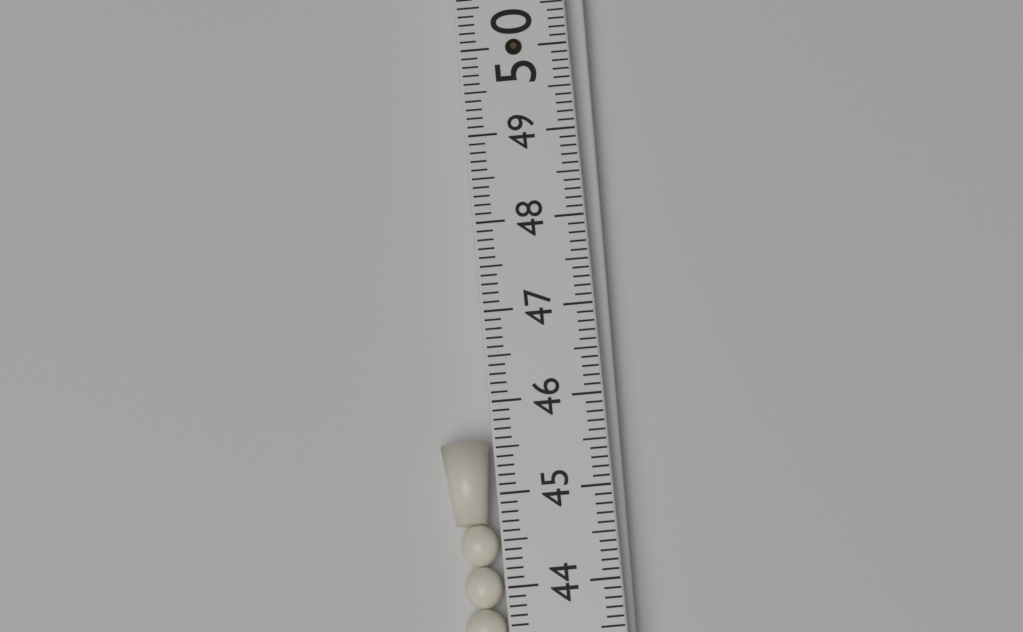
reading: 45.6 (no unit)
